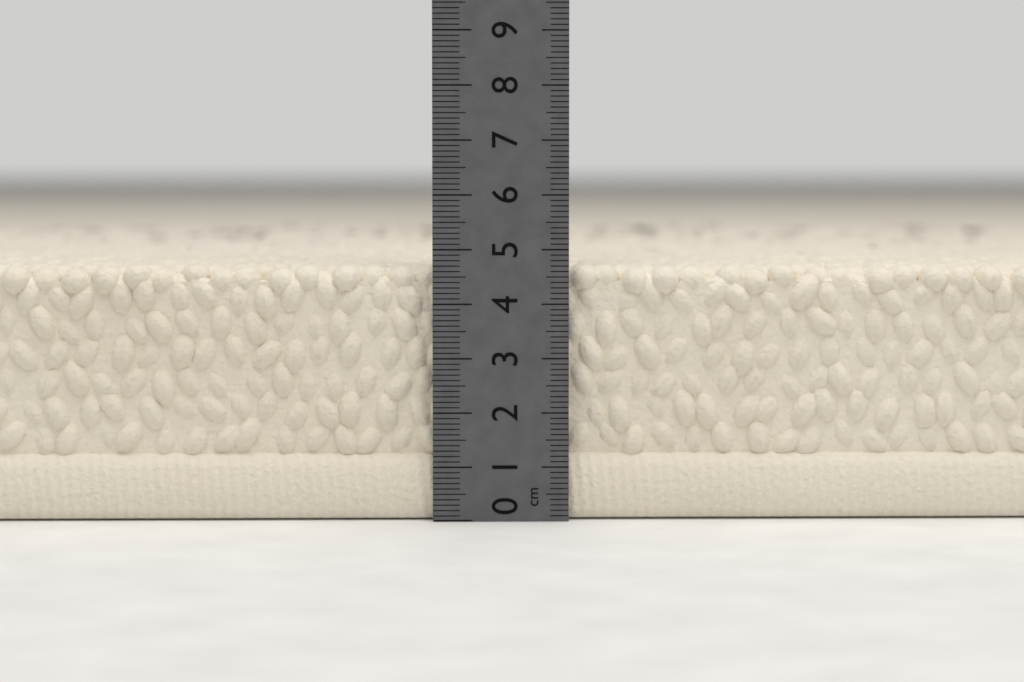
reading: 4.7 cm
